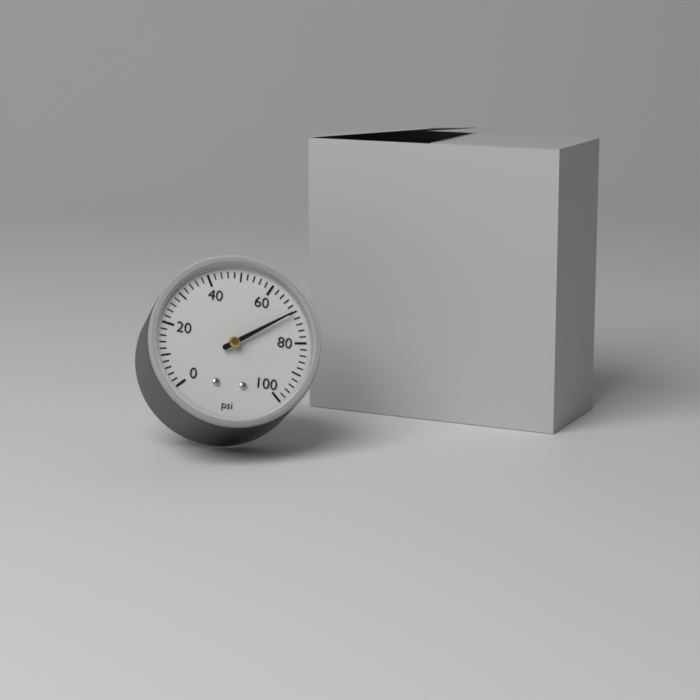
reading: 70 psi
